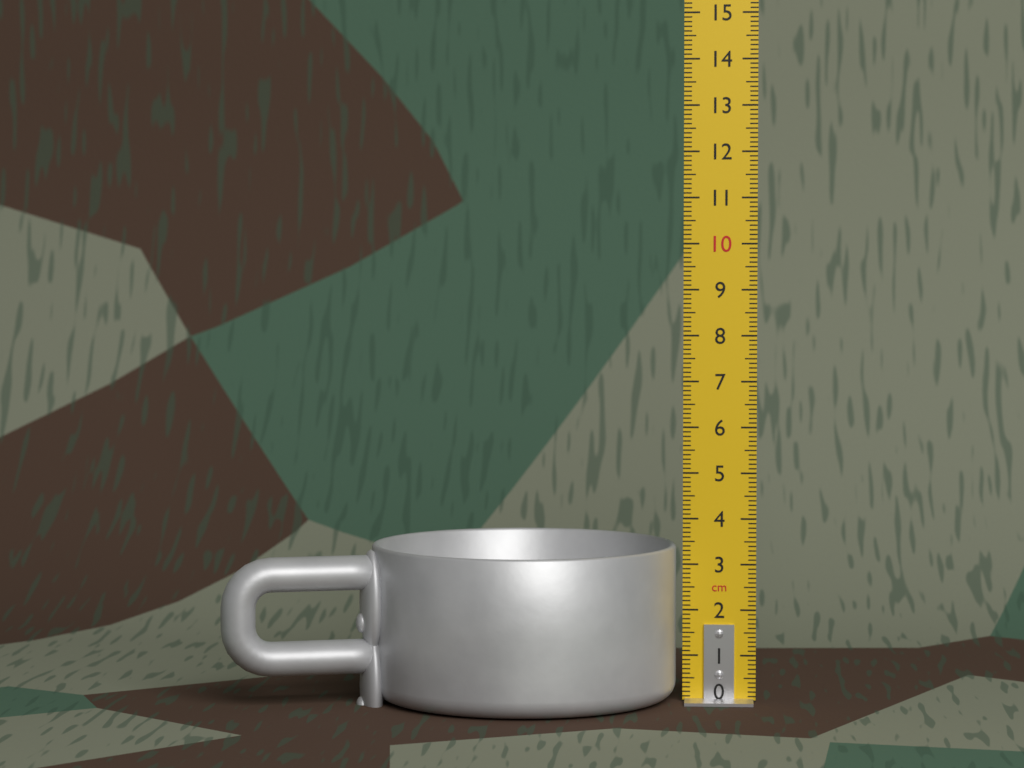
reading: 3.4 cm
